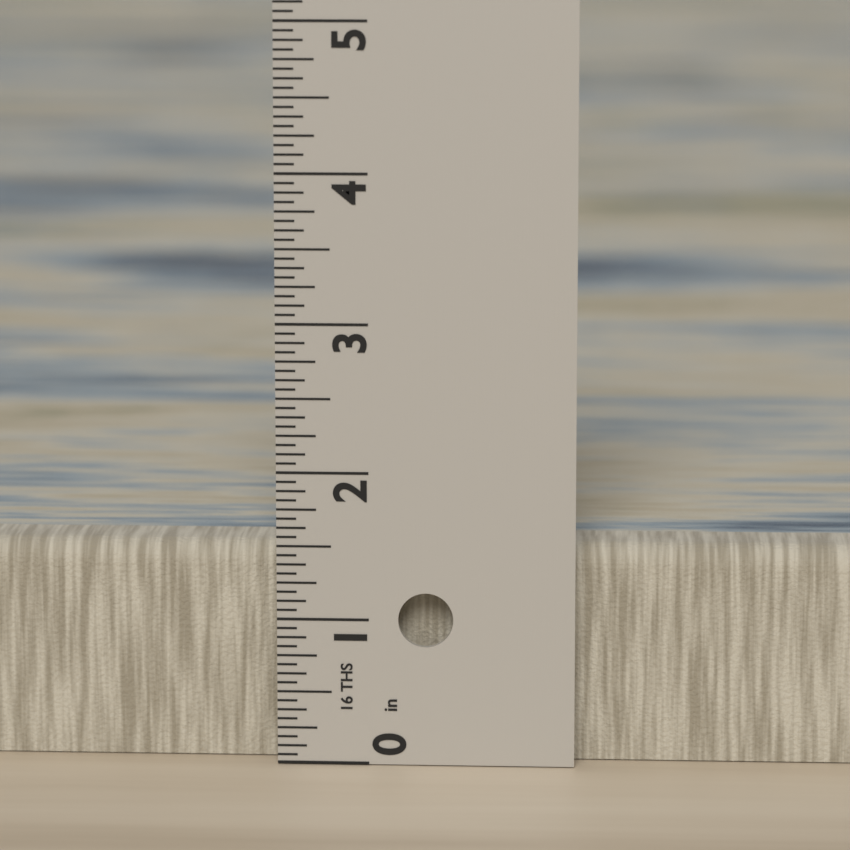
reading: 1.5000 in
